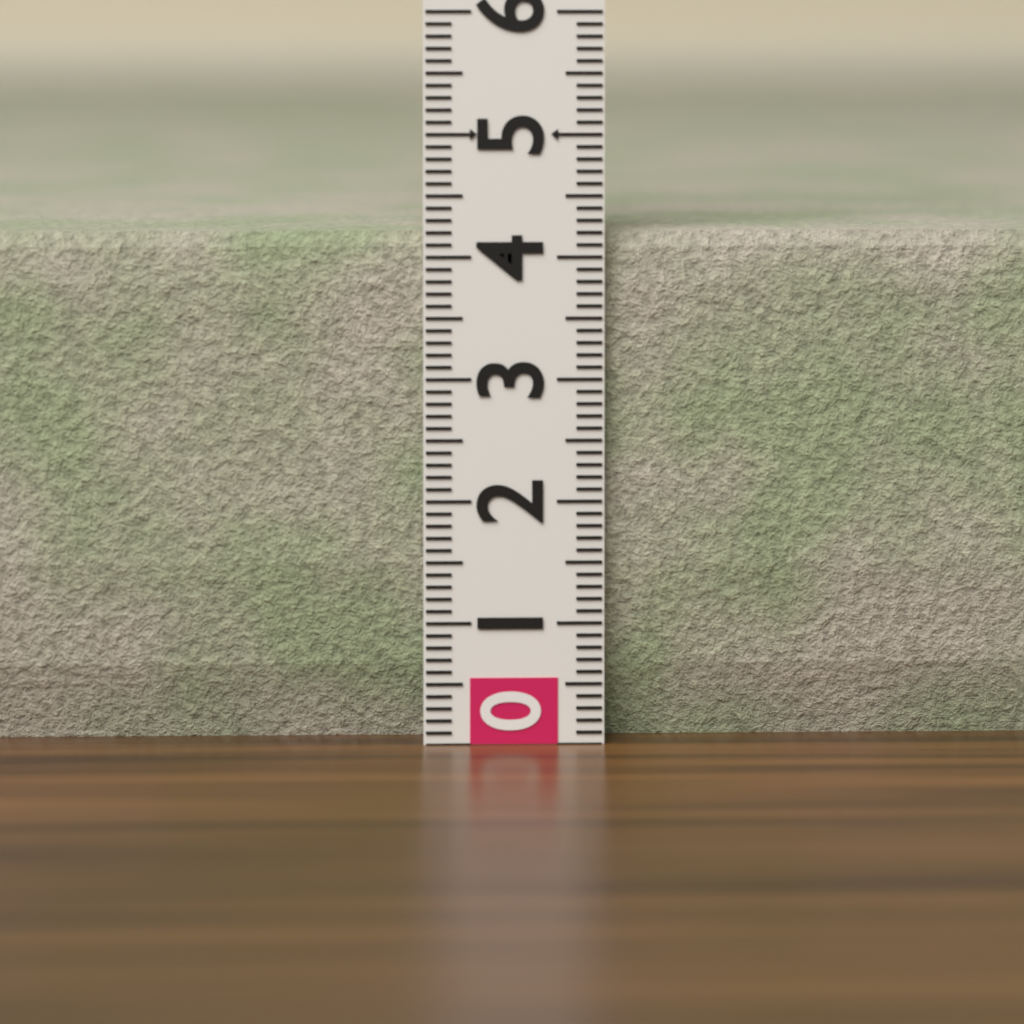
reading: 4.2 (no unit)
